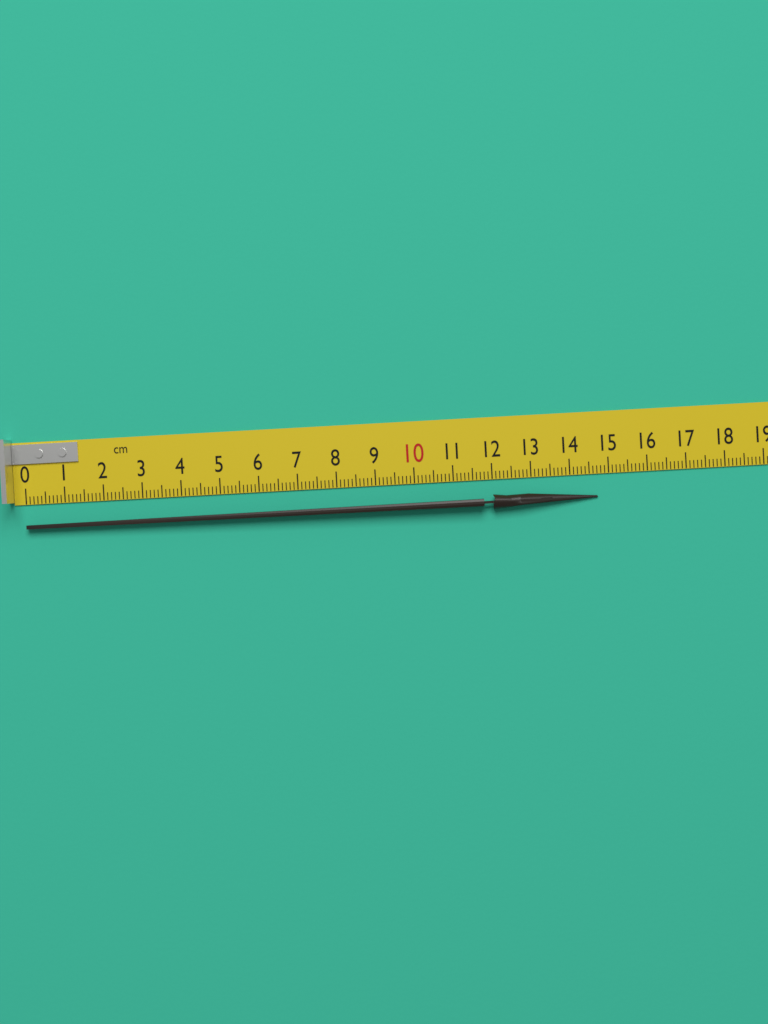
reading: 14.7 cm
